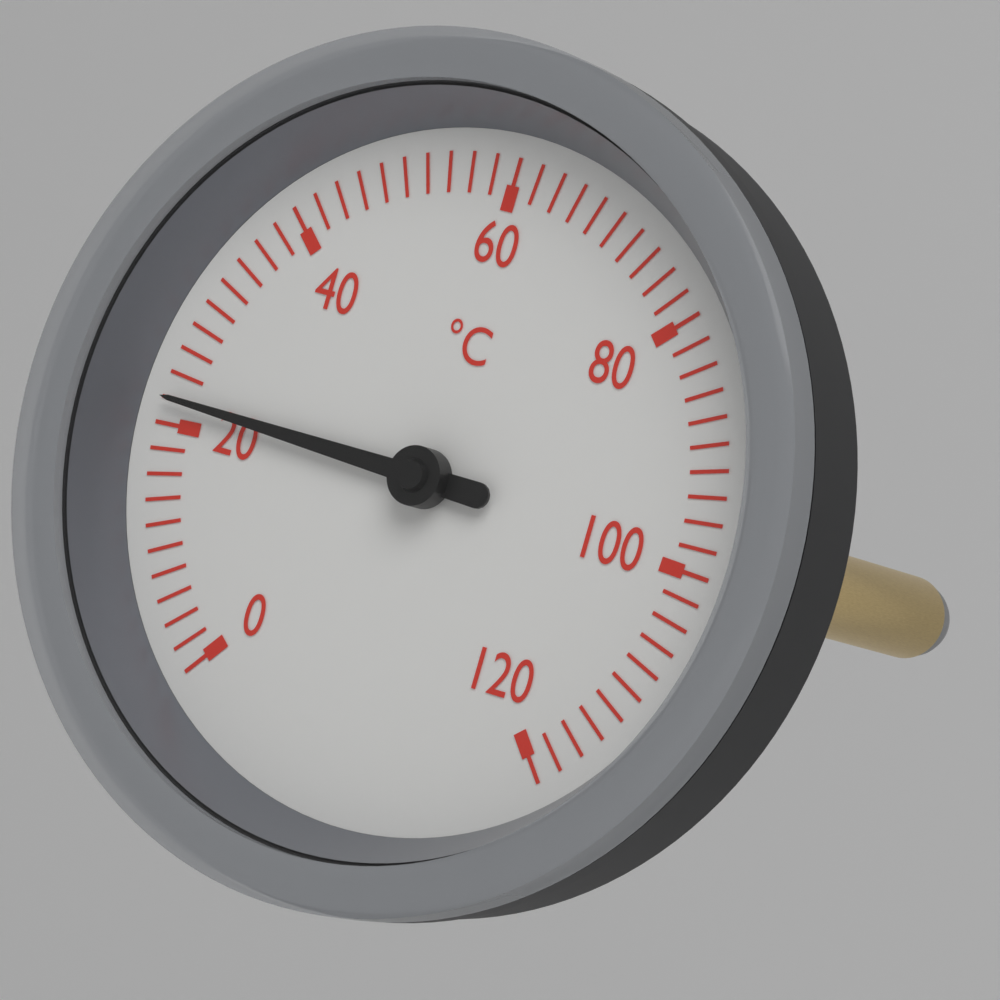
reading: 22 °C
